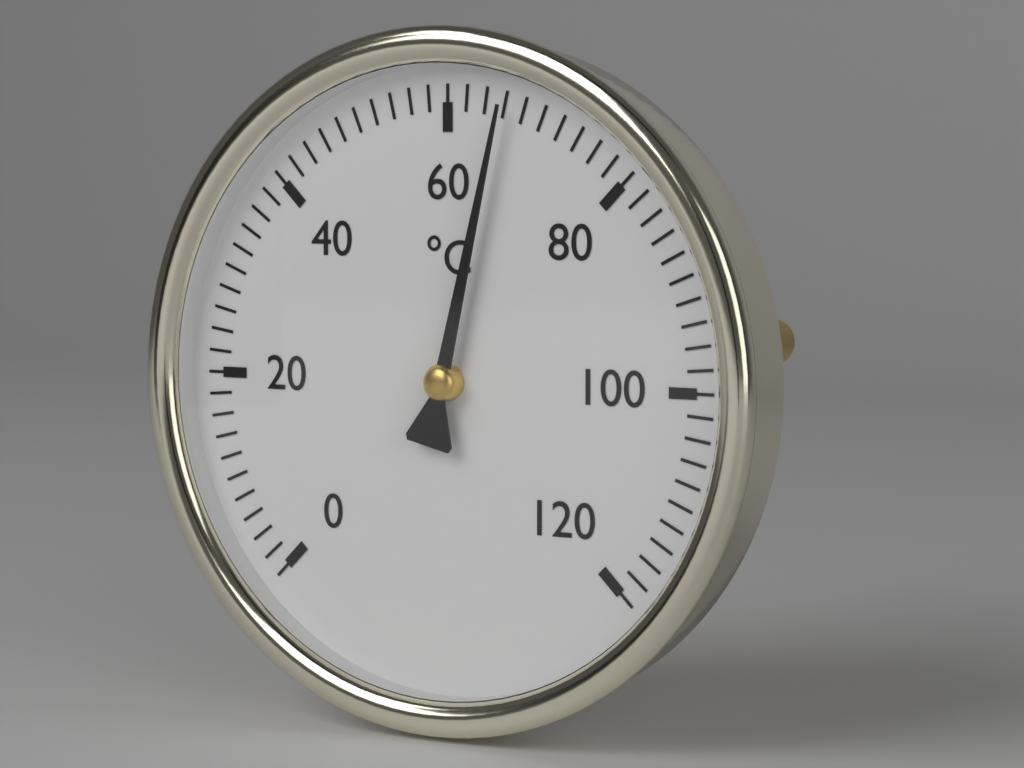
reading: 66 °C
